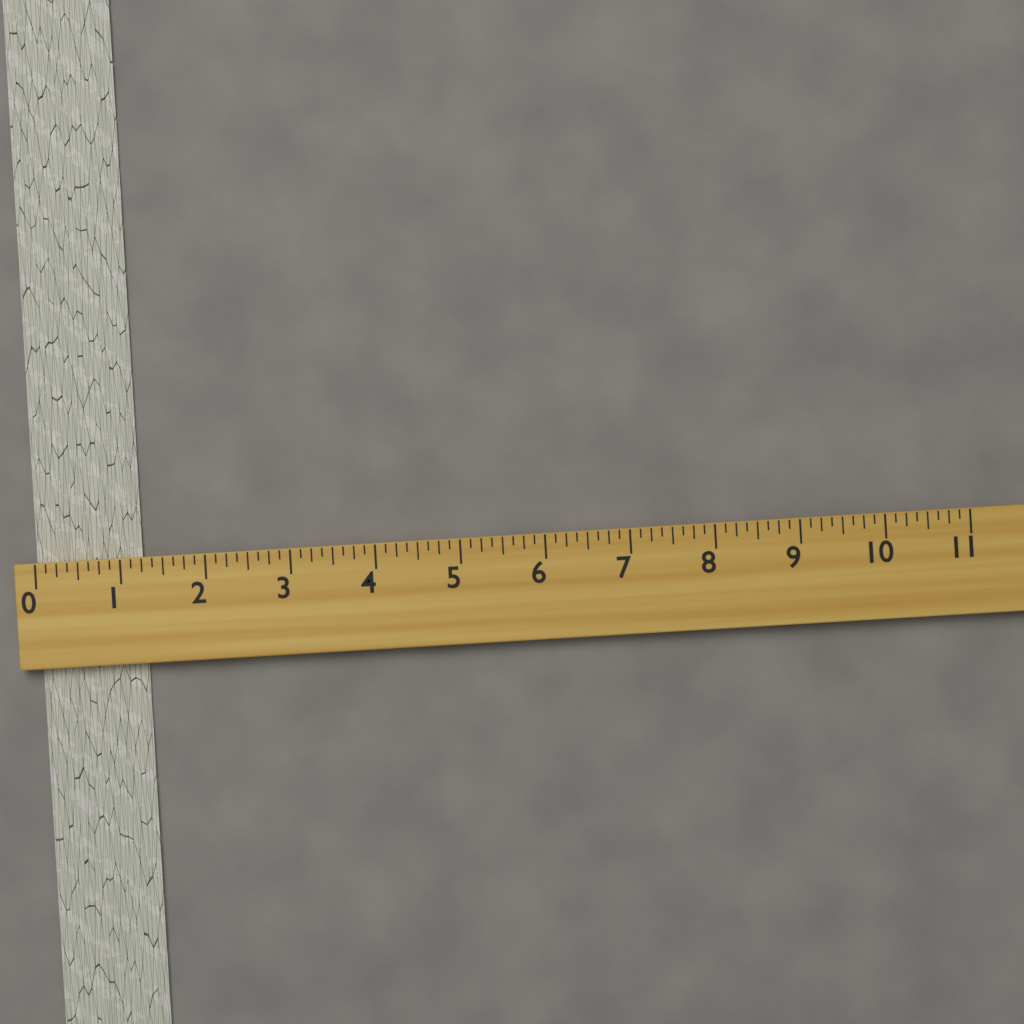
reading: 1.250 (no unit)
